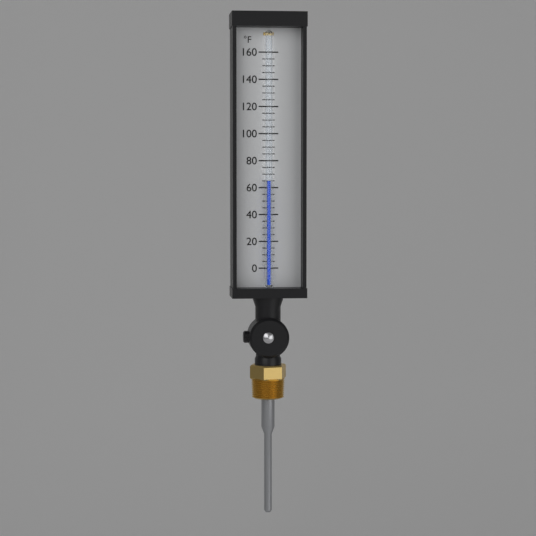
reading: 65 °F
